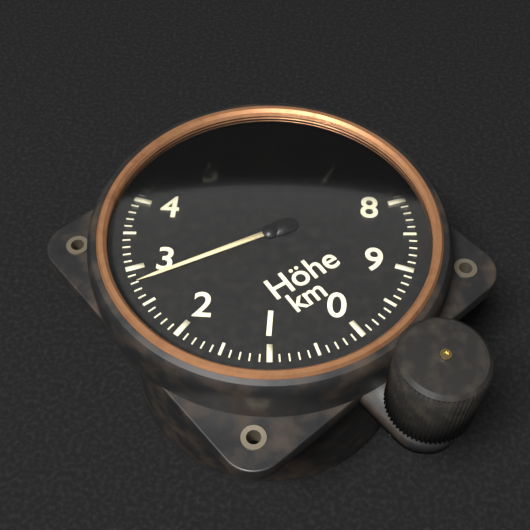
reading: 2.8 km
